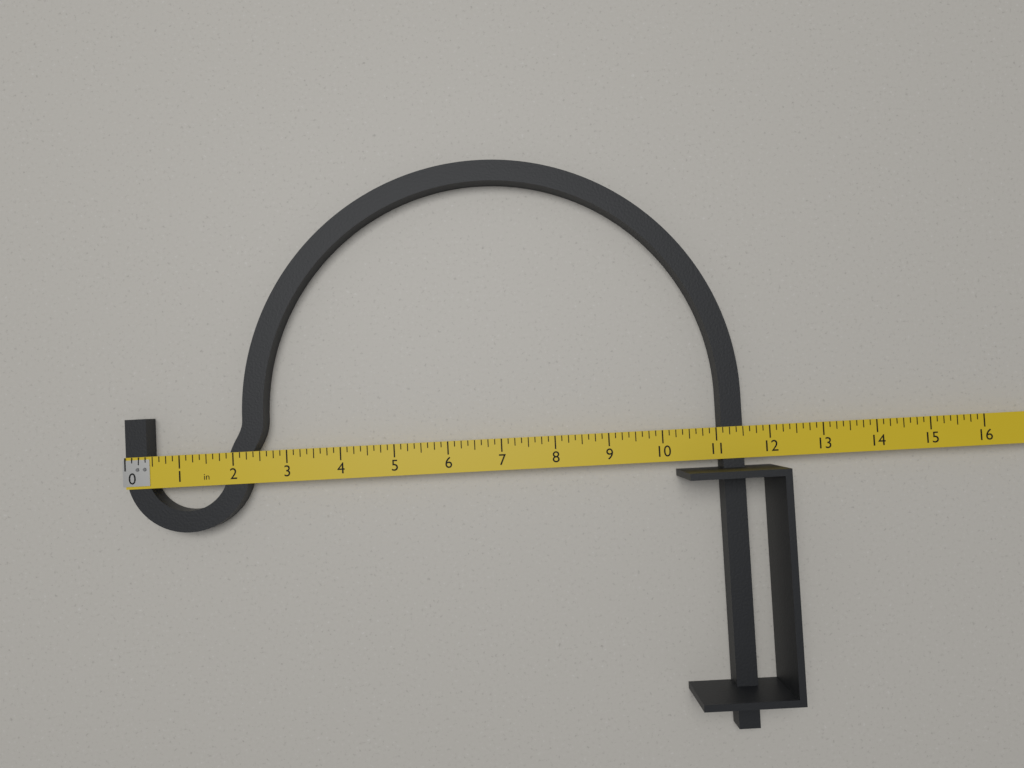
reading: 11.500 in
